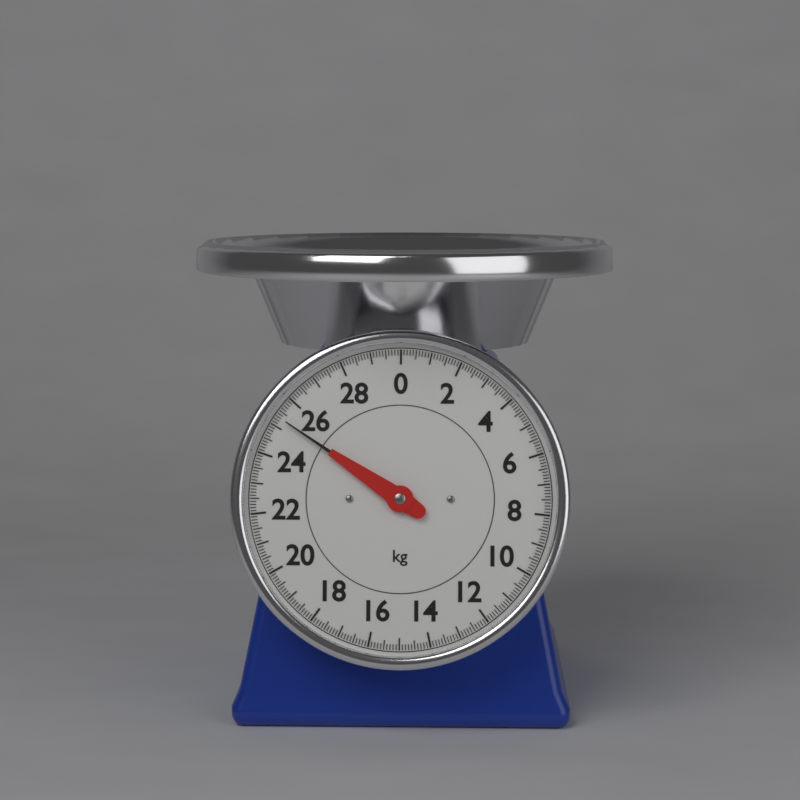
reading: 25.3 kg
